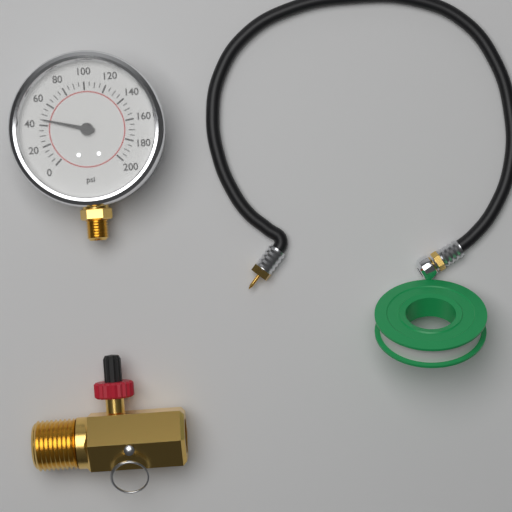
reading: 45 psi
